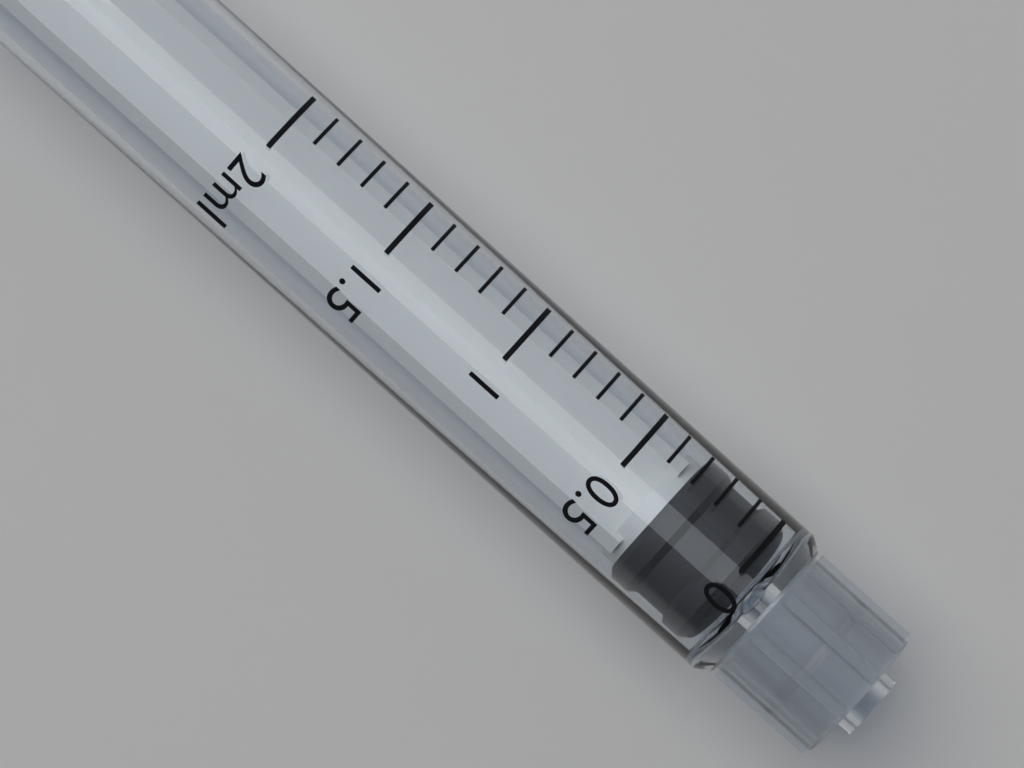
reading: 0.0 ml
